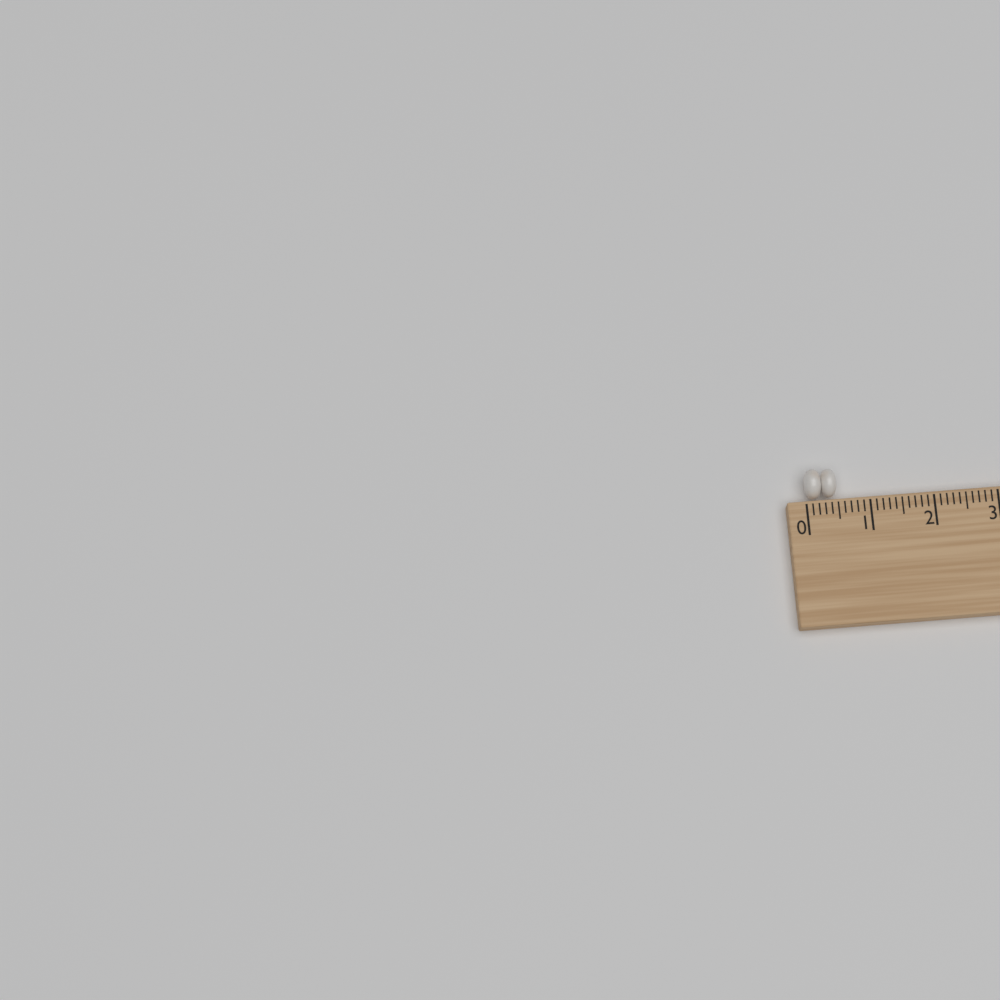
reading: 0.5 (no unit)
